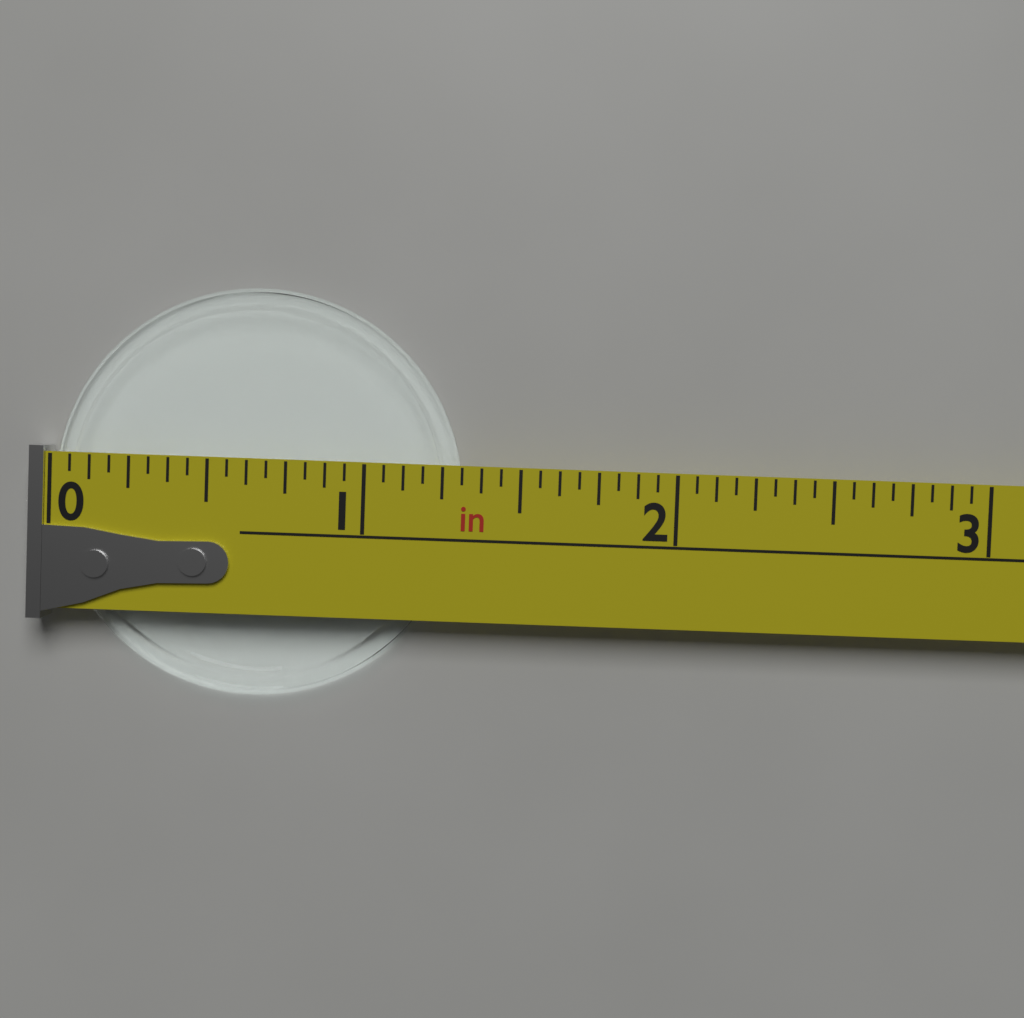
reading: 1.3125 in
